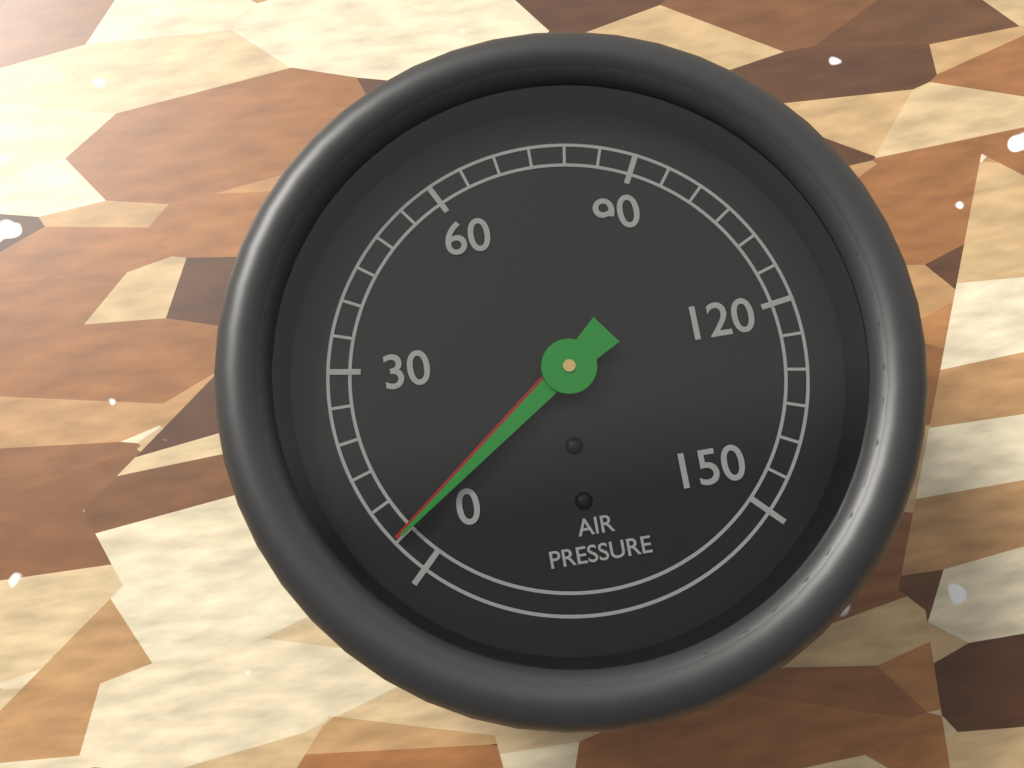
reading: 5 (no unit)
